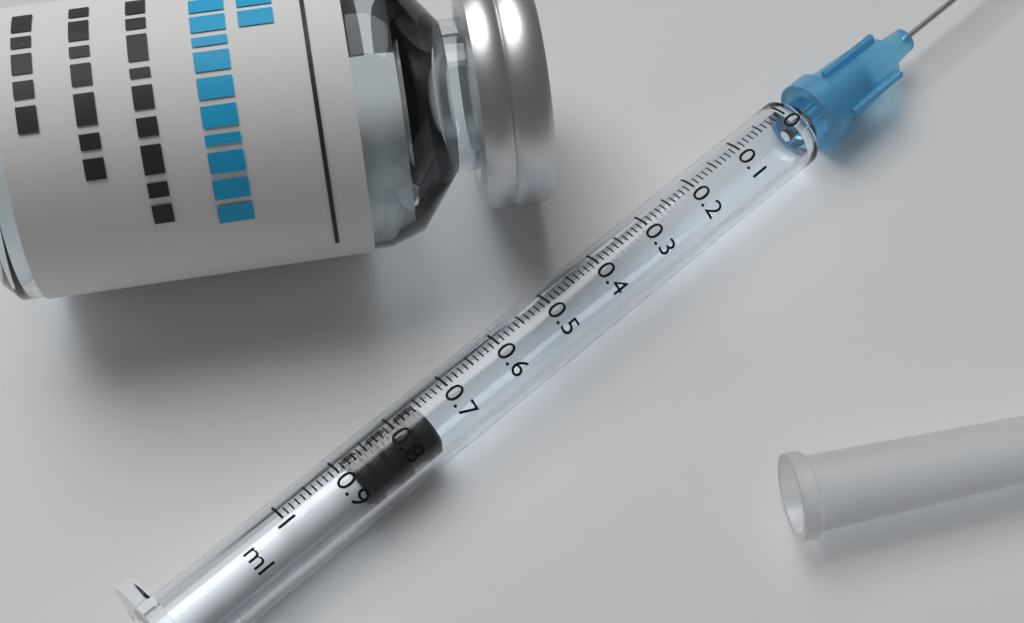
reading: 0.75 ml
